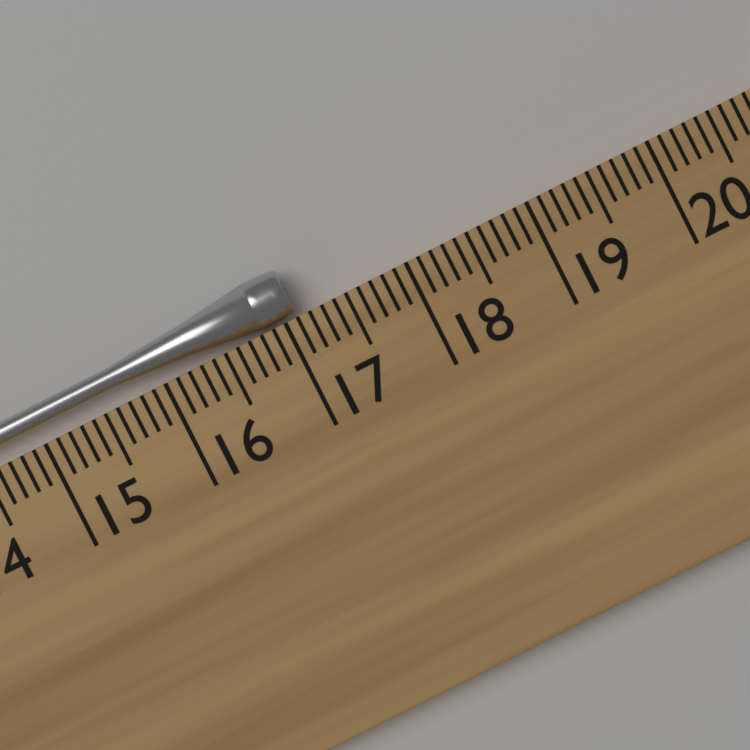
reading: 17.1 cm
